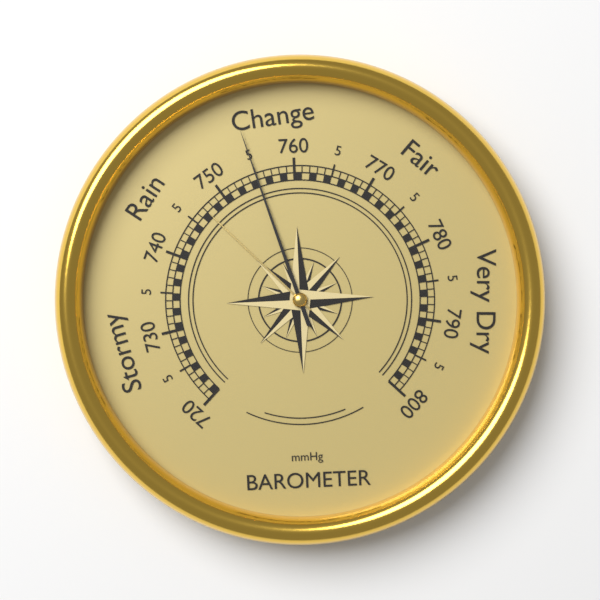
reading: 755 mmHg
